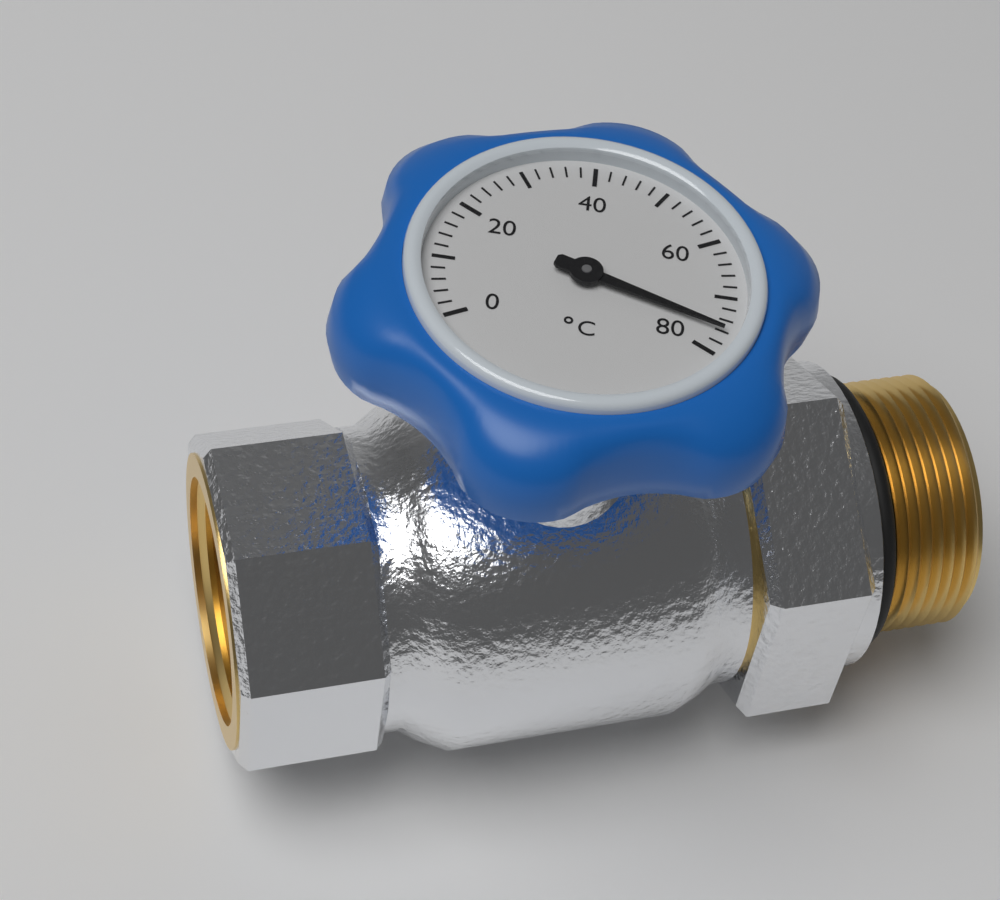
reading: 76 °C
